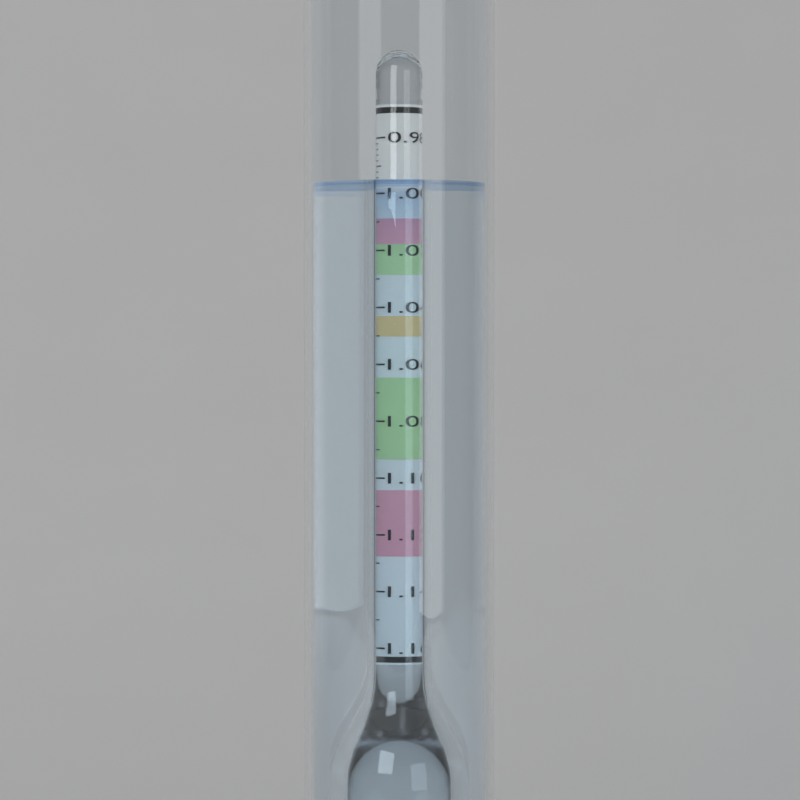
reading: 0.996 (no unit)
